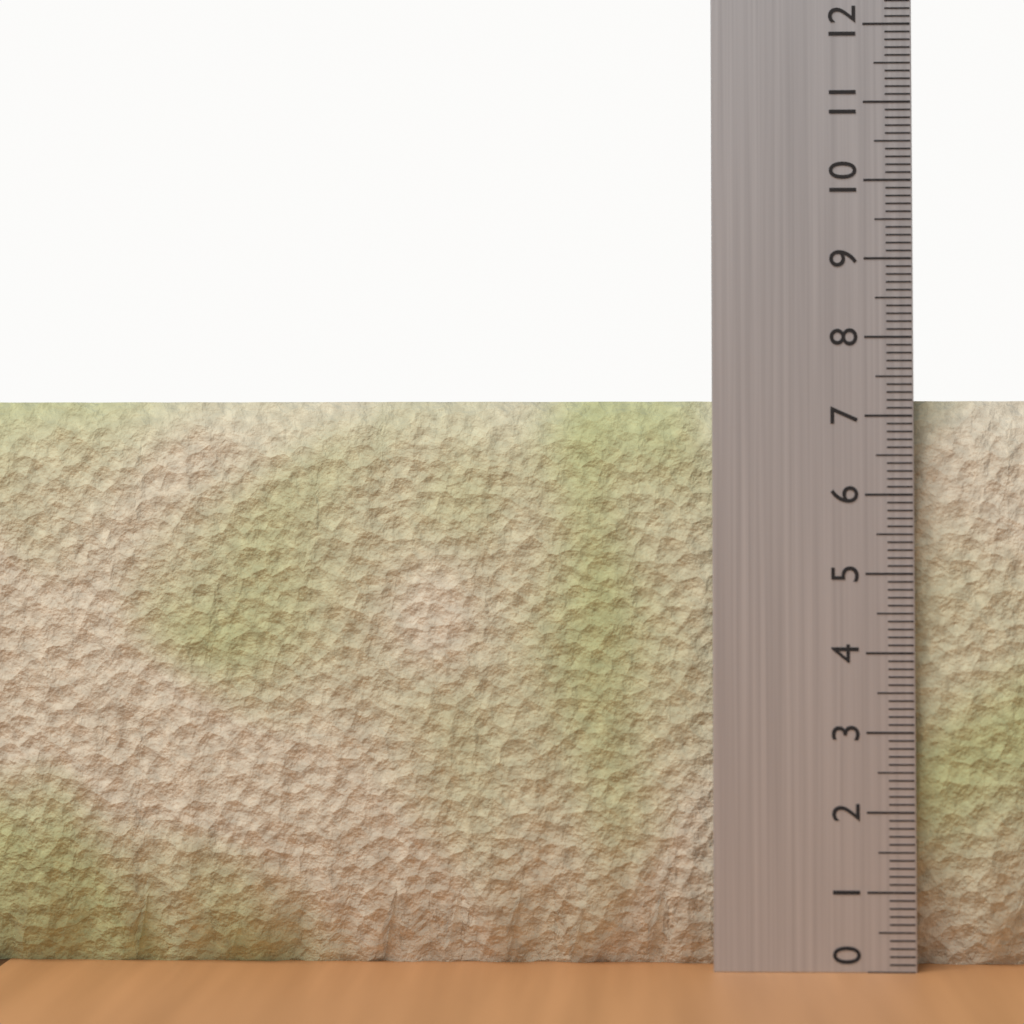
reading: 7.2 (no unit)
